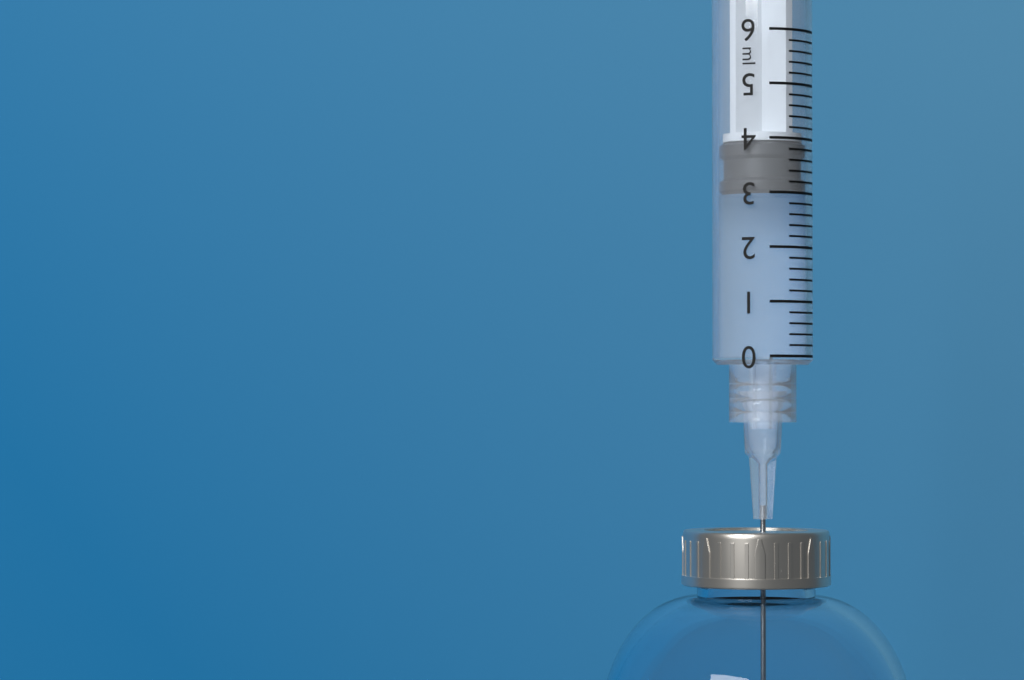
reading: 3.0 ml
